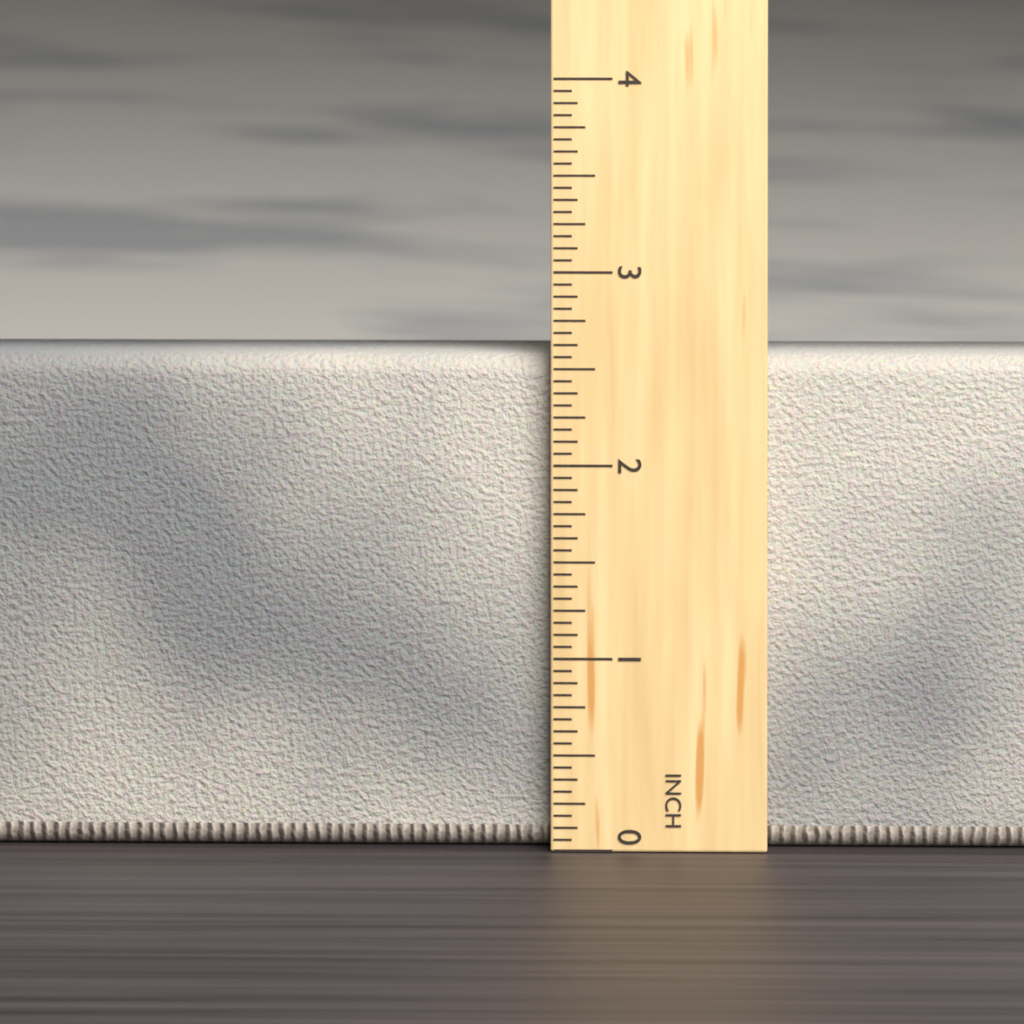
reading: 2.5625 in
